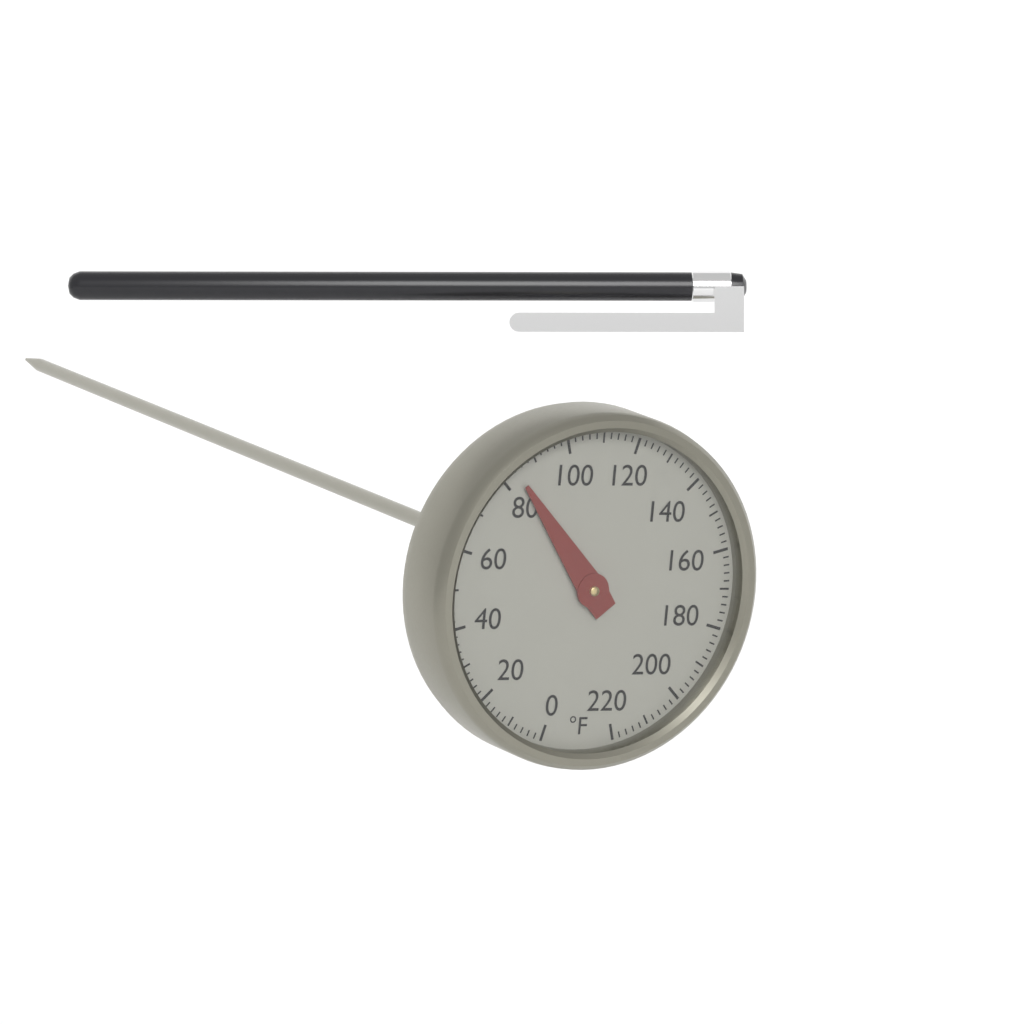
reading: 84 °F
